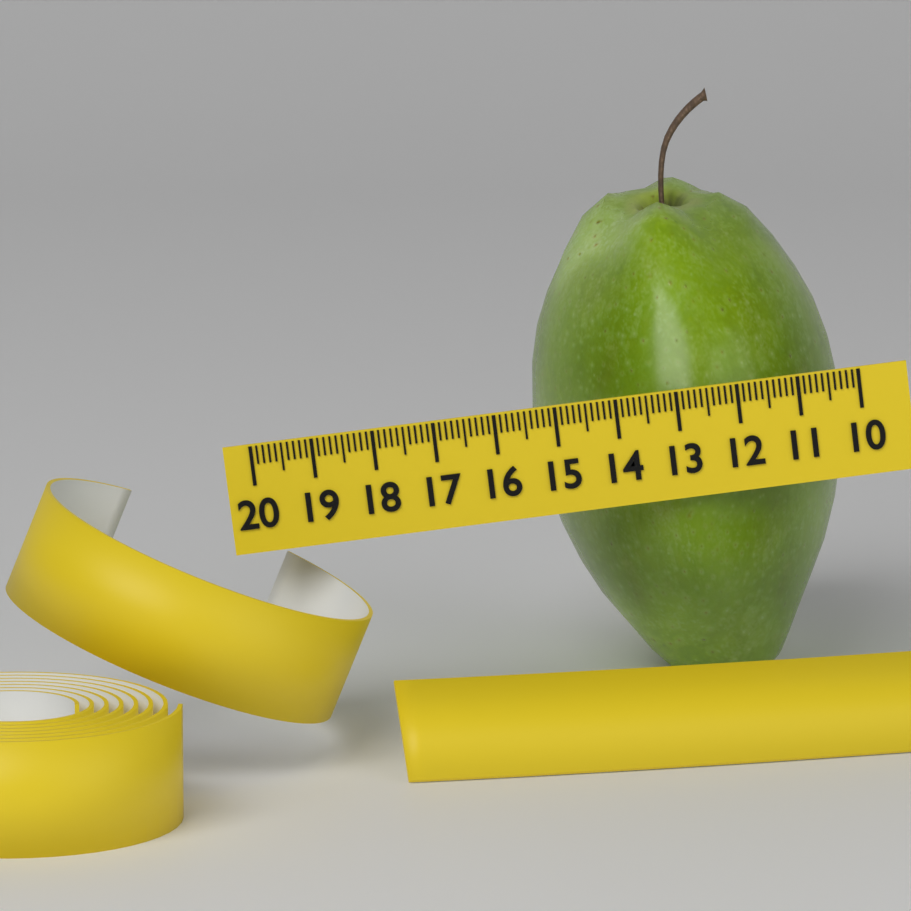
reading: 15.2 (no unit)
